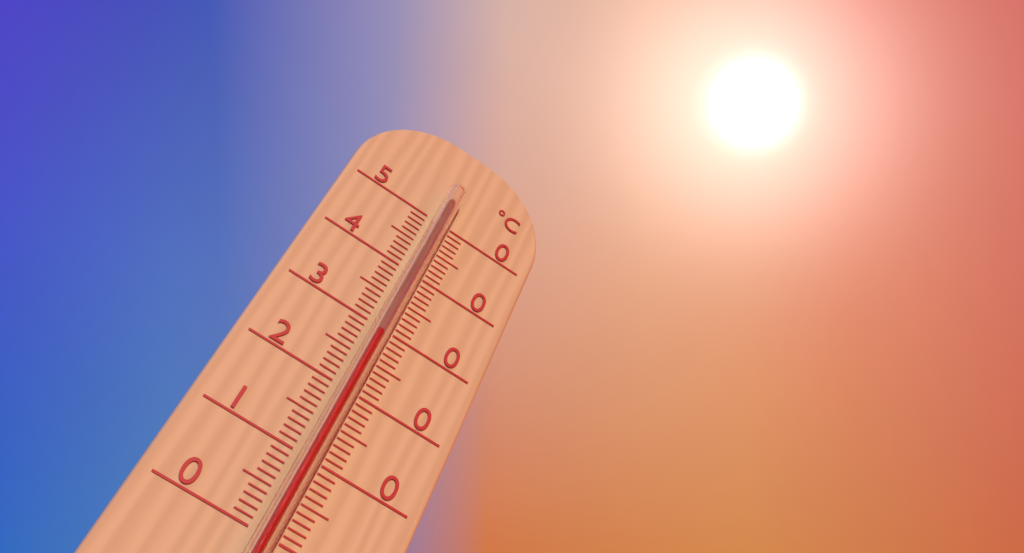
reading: 28 °C
